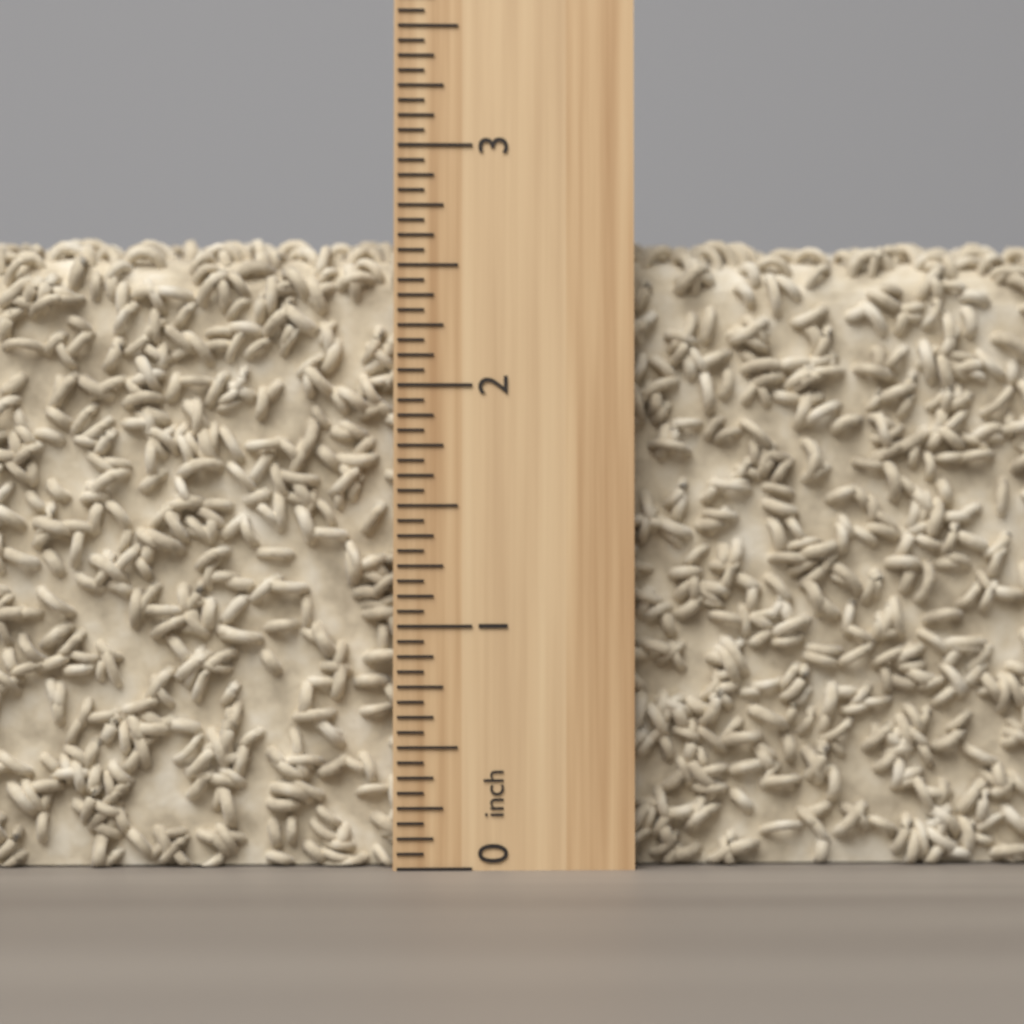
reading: 2.6875 inch
